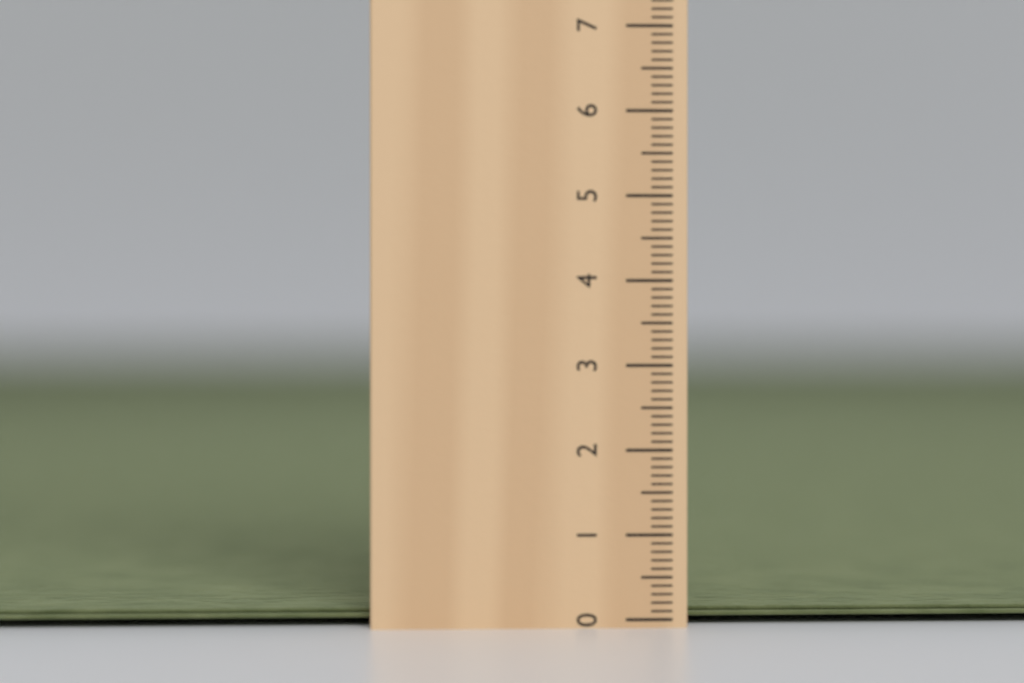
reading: 0.1 cm
